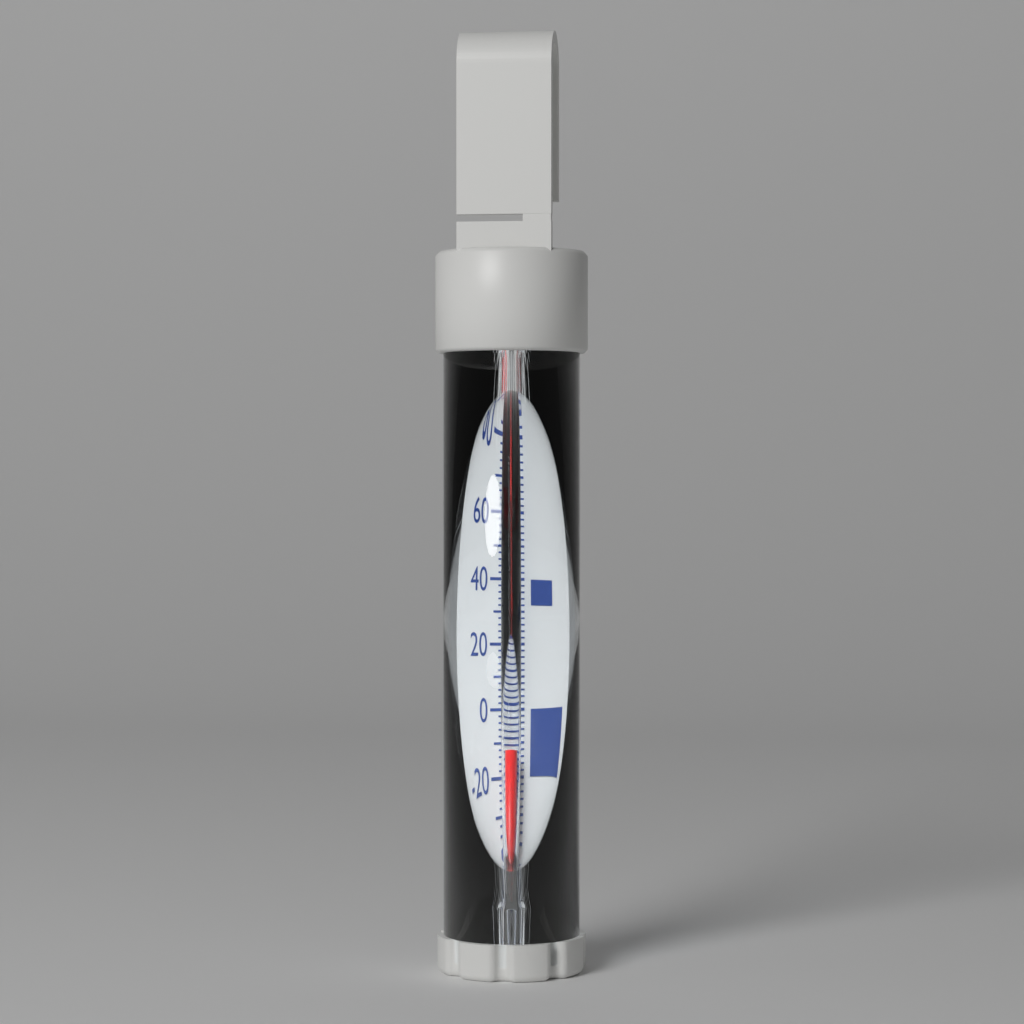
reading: -14 °F
